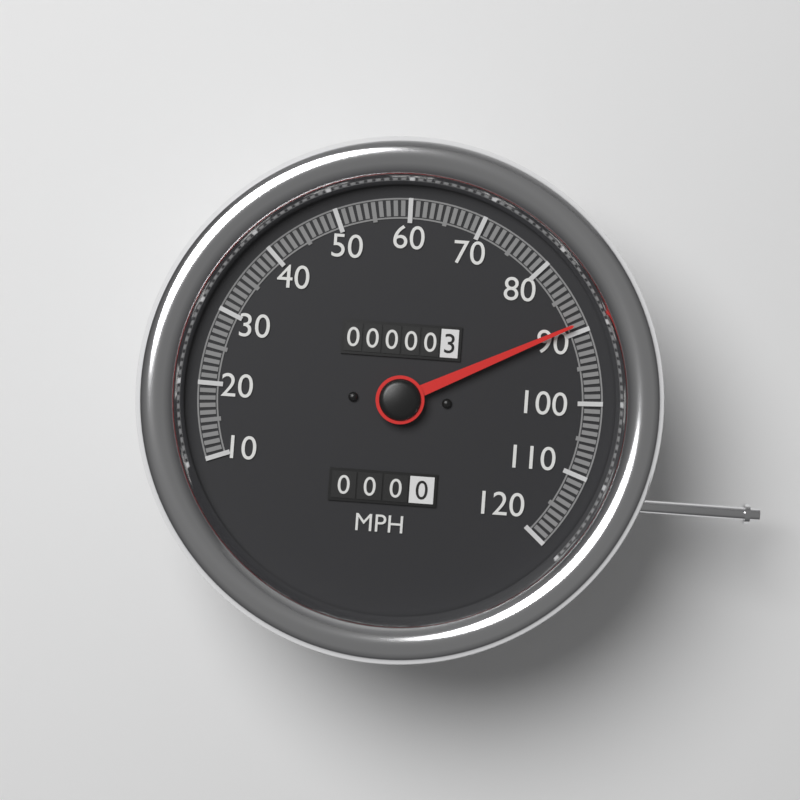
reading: 89 MPH
